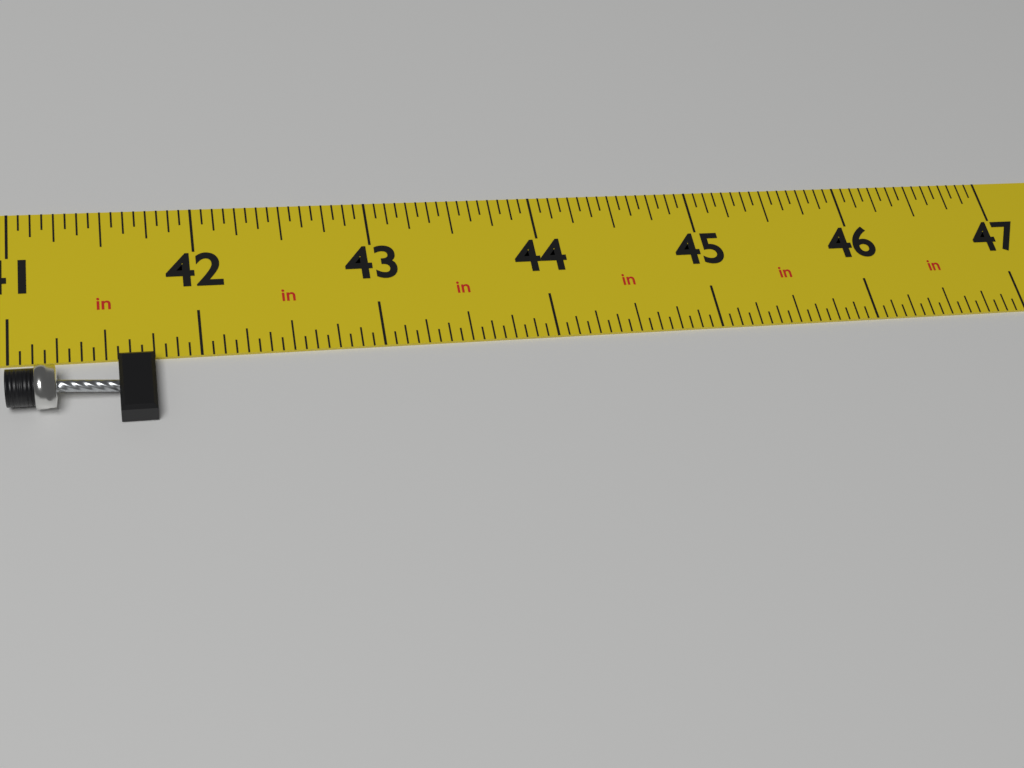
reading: 41.7500 in
